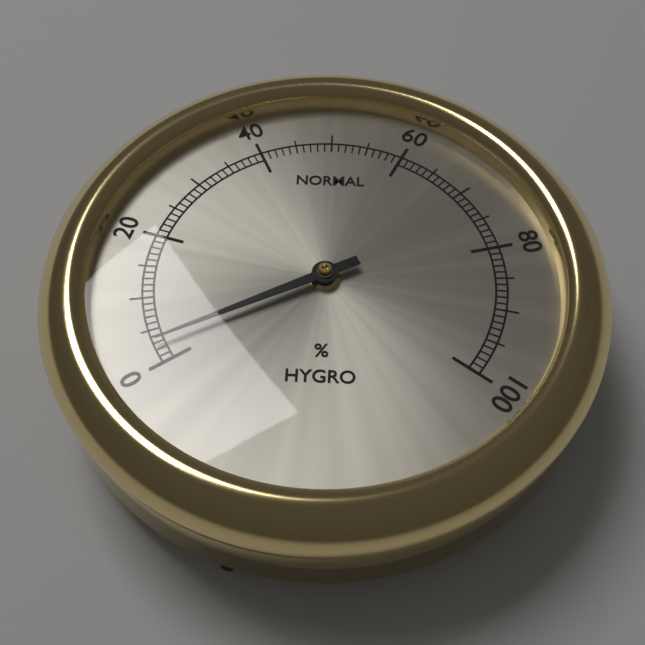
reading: 3 %
